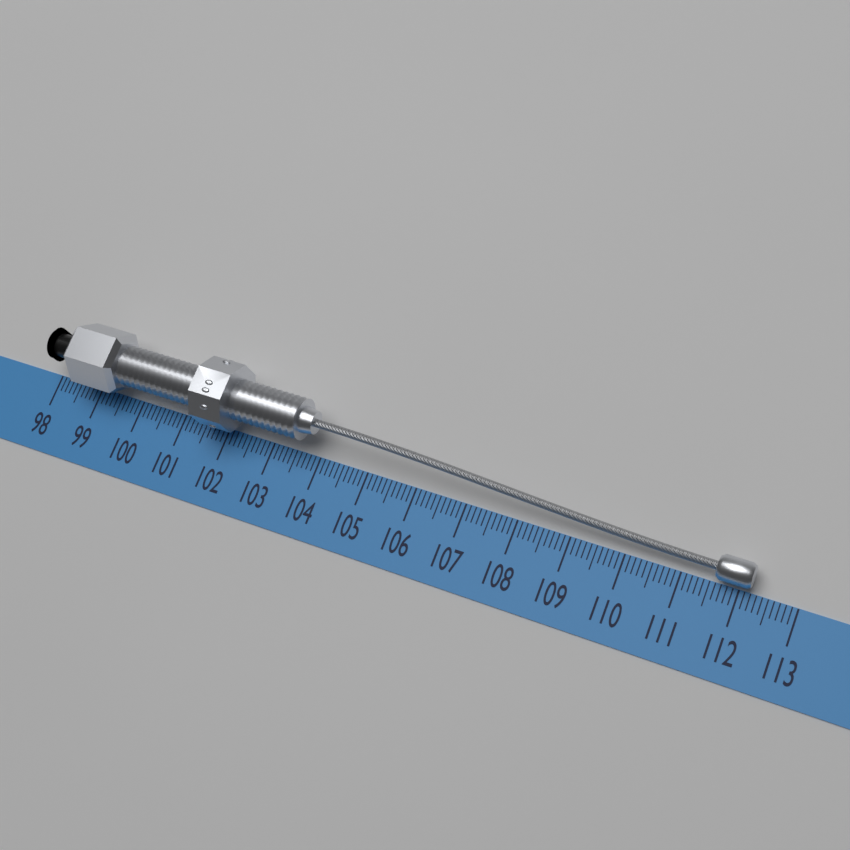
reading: 112.2 (no unit)
